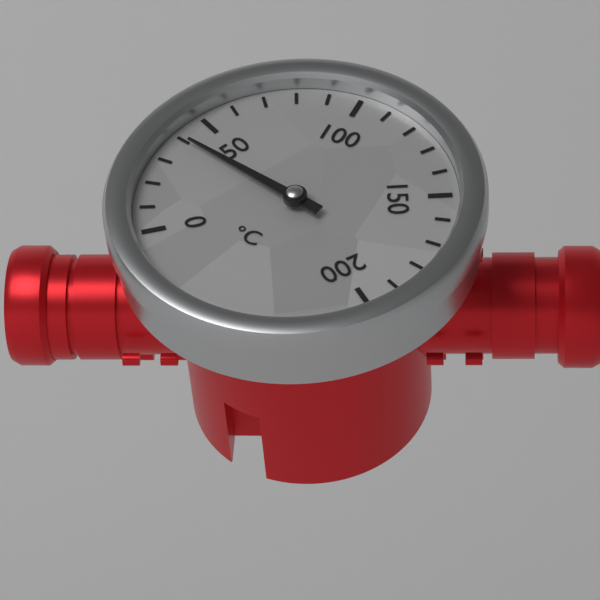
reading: 40 °C
